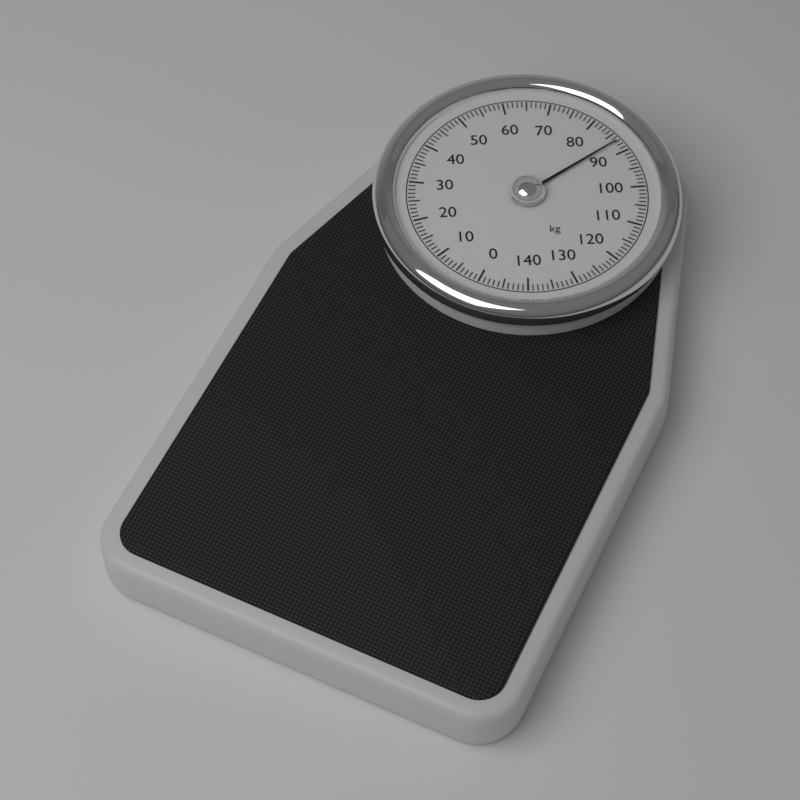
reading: 87 kg
